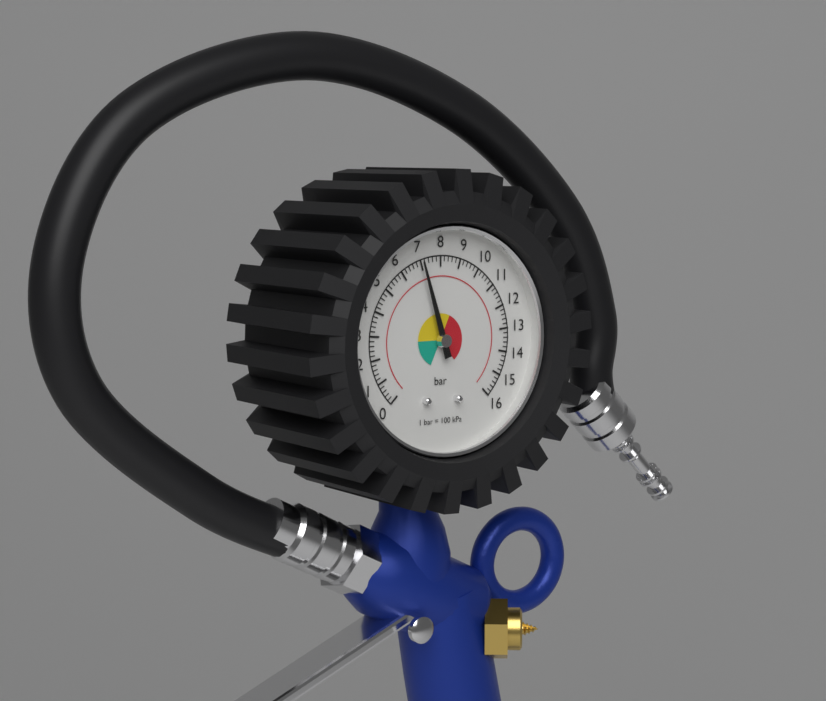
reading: 7.0 bar
